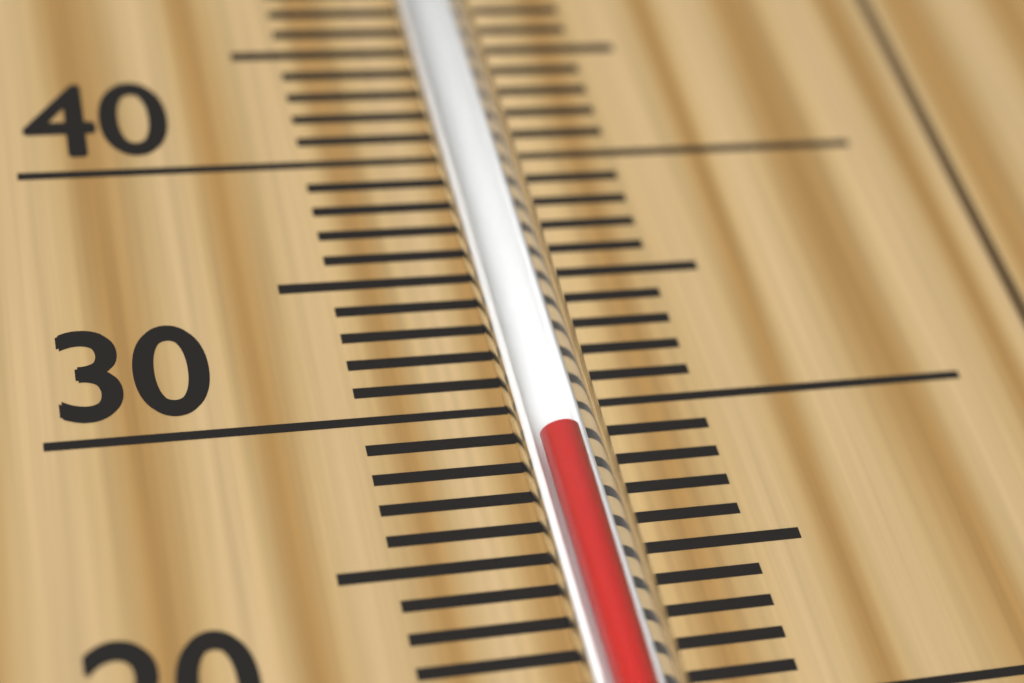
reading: 28 °C
